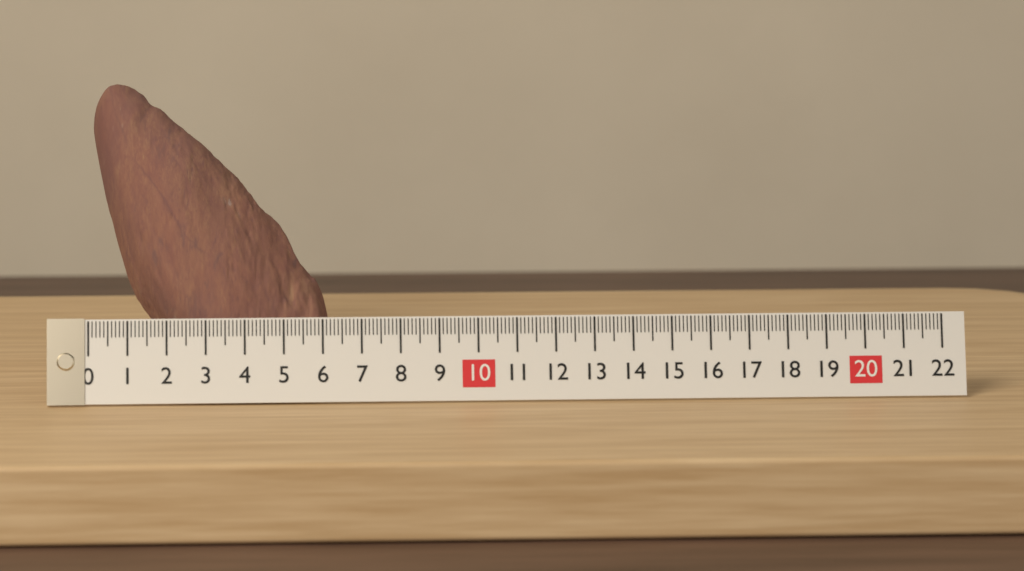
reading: 6.2 (no unit)
